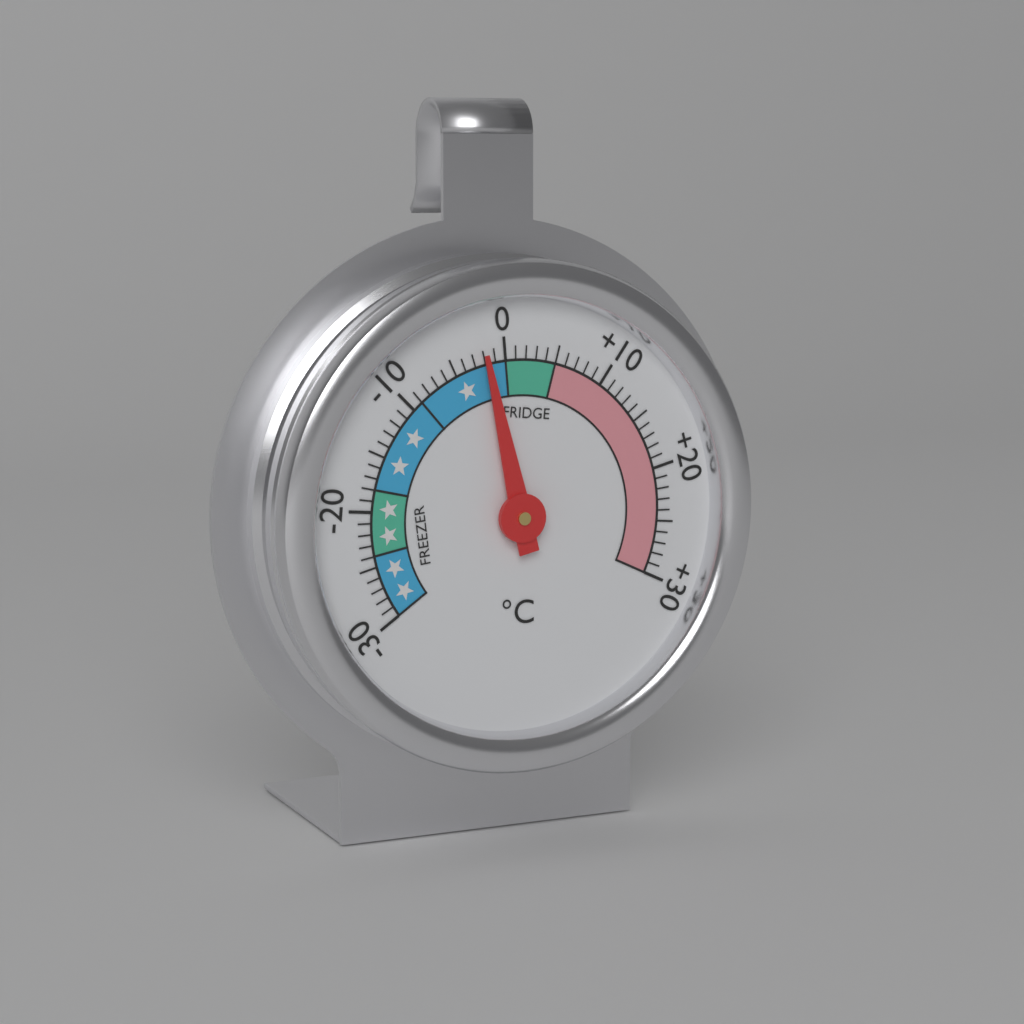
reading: -2 °C
